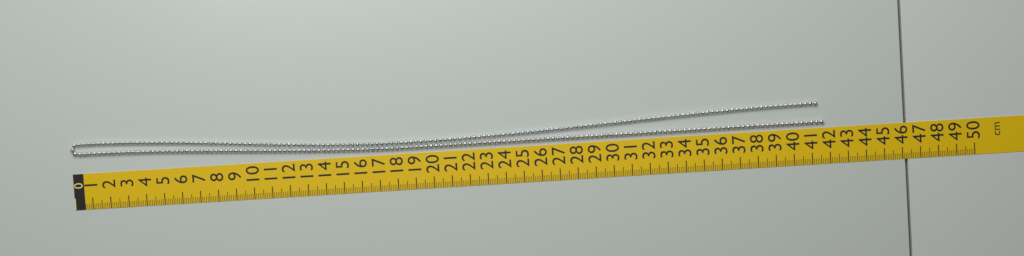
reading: 41.7 cm
